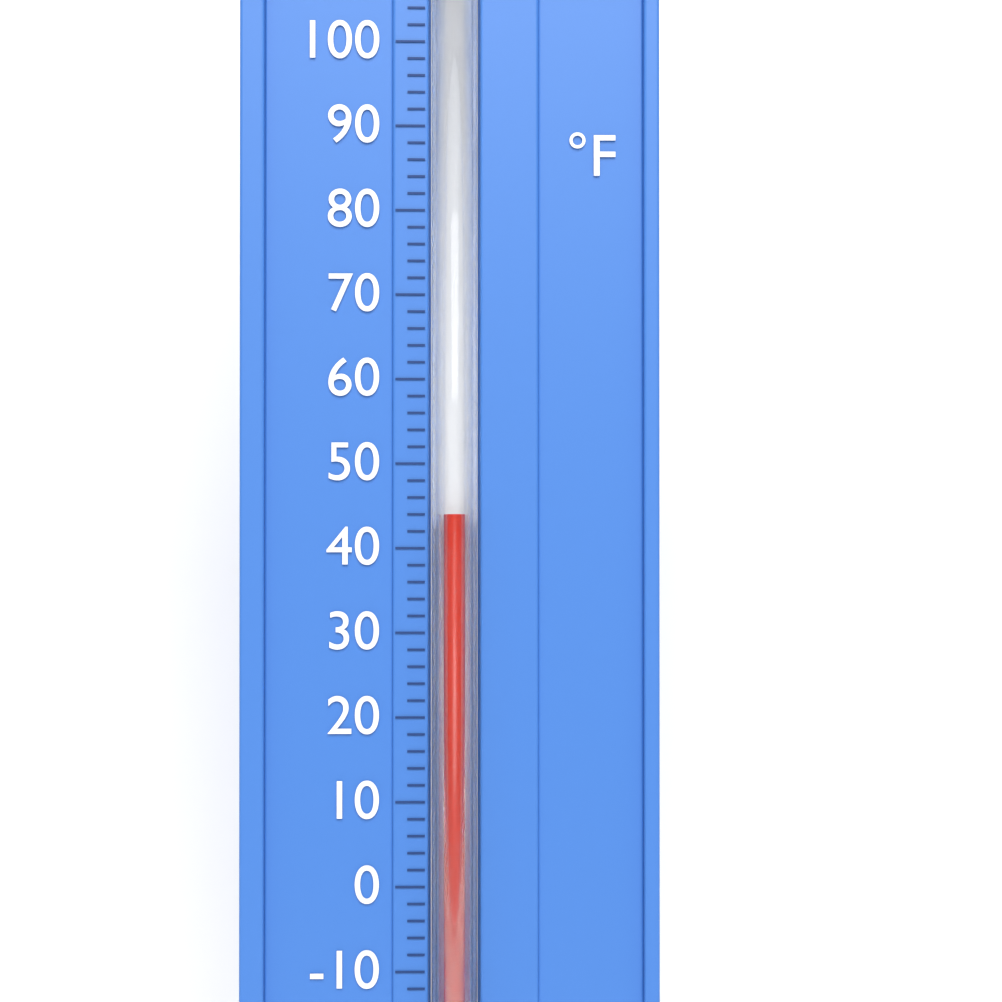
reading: 44 °F
